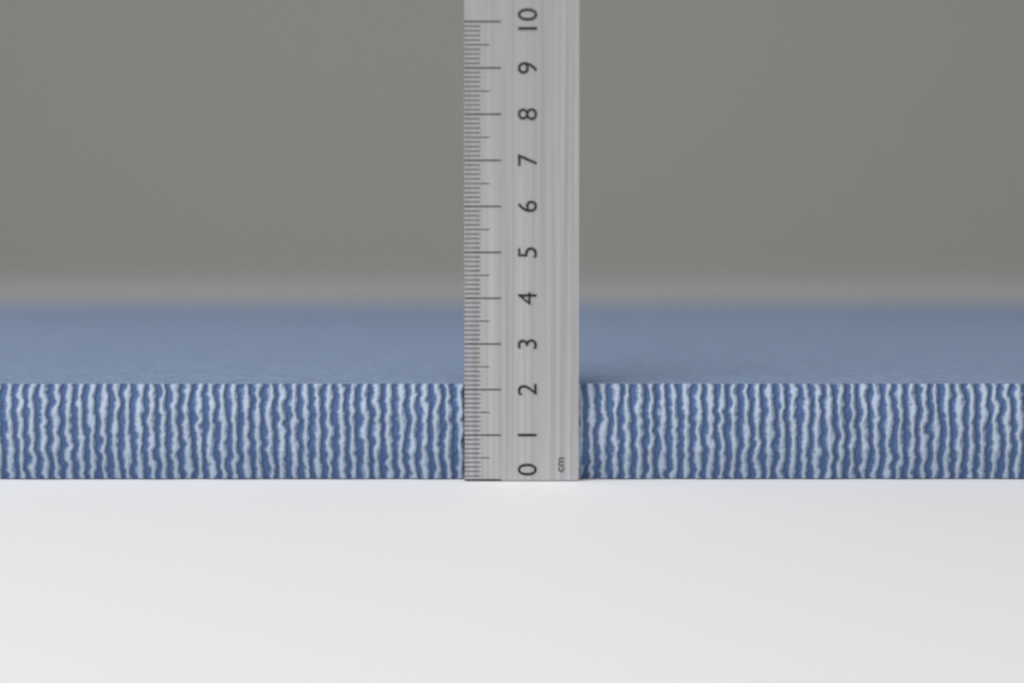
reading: 2.1 cm
